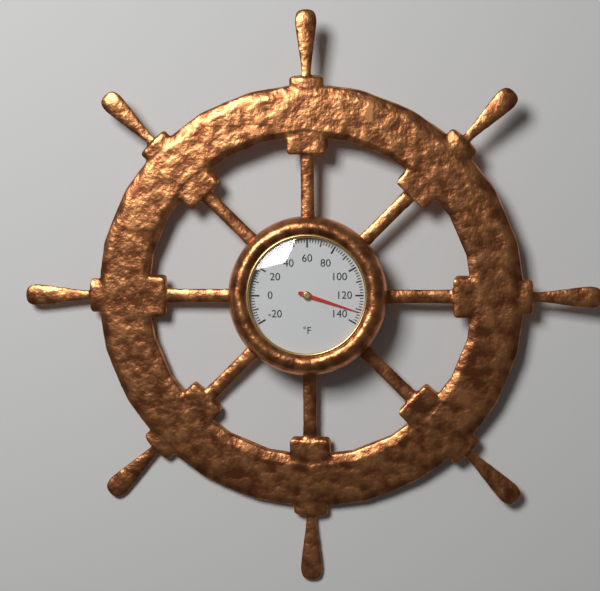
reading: 132 °F
